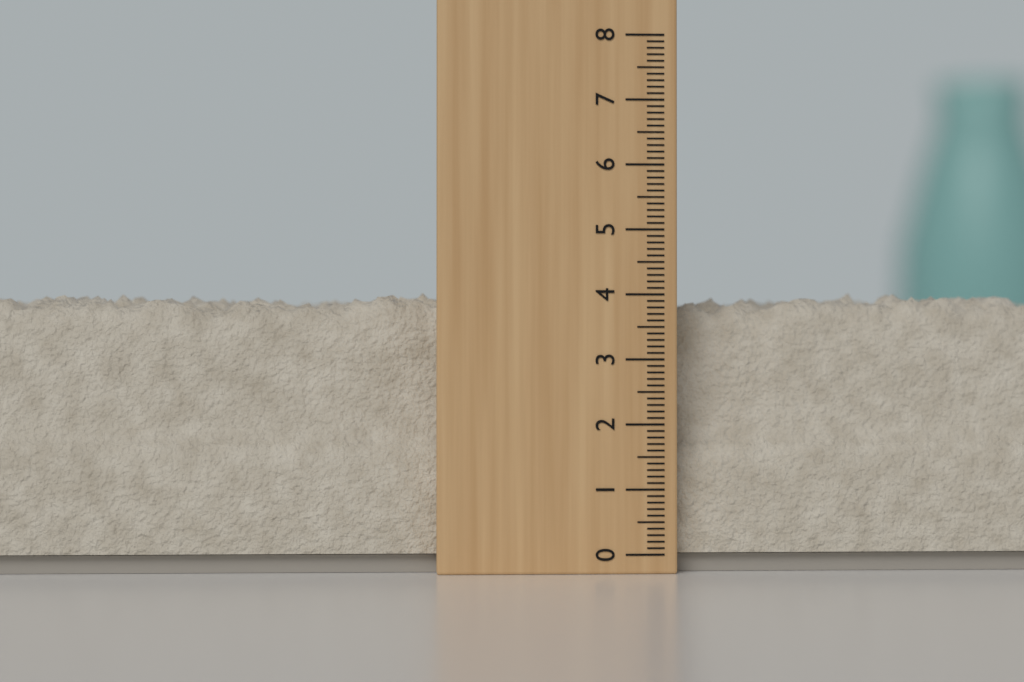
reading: 4.1 (no unit)
